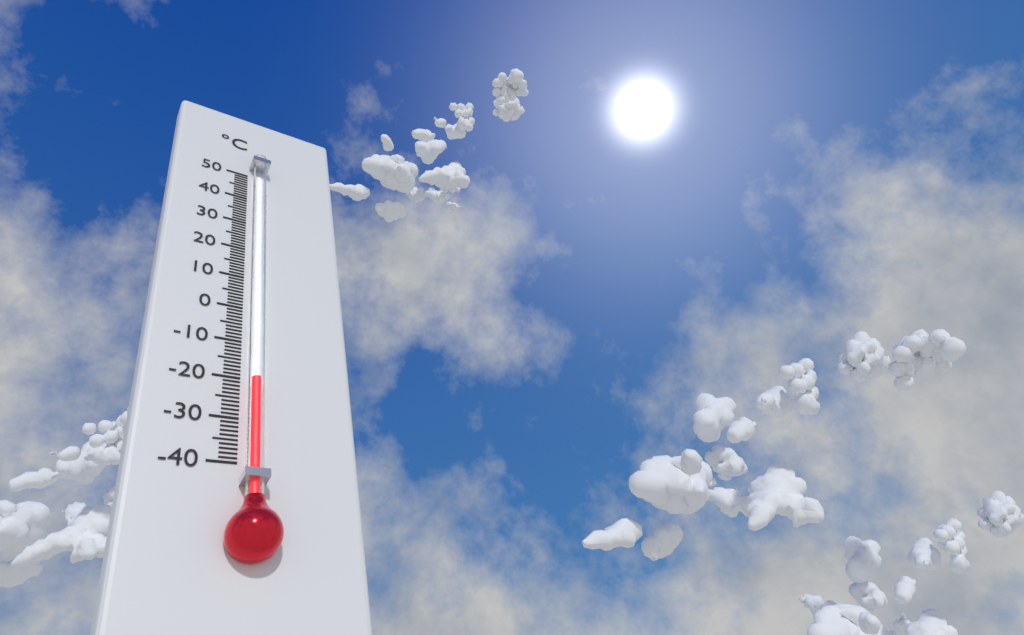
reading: -21 °C
